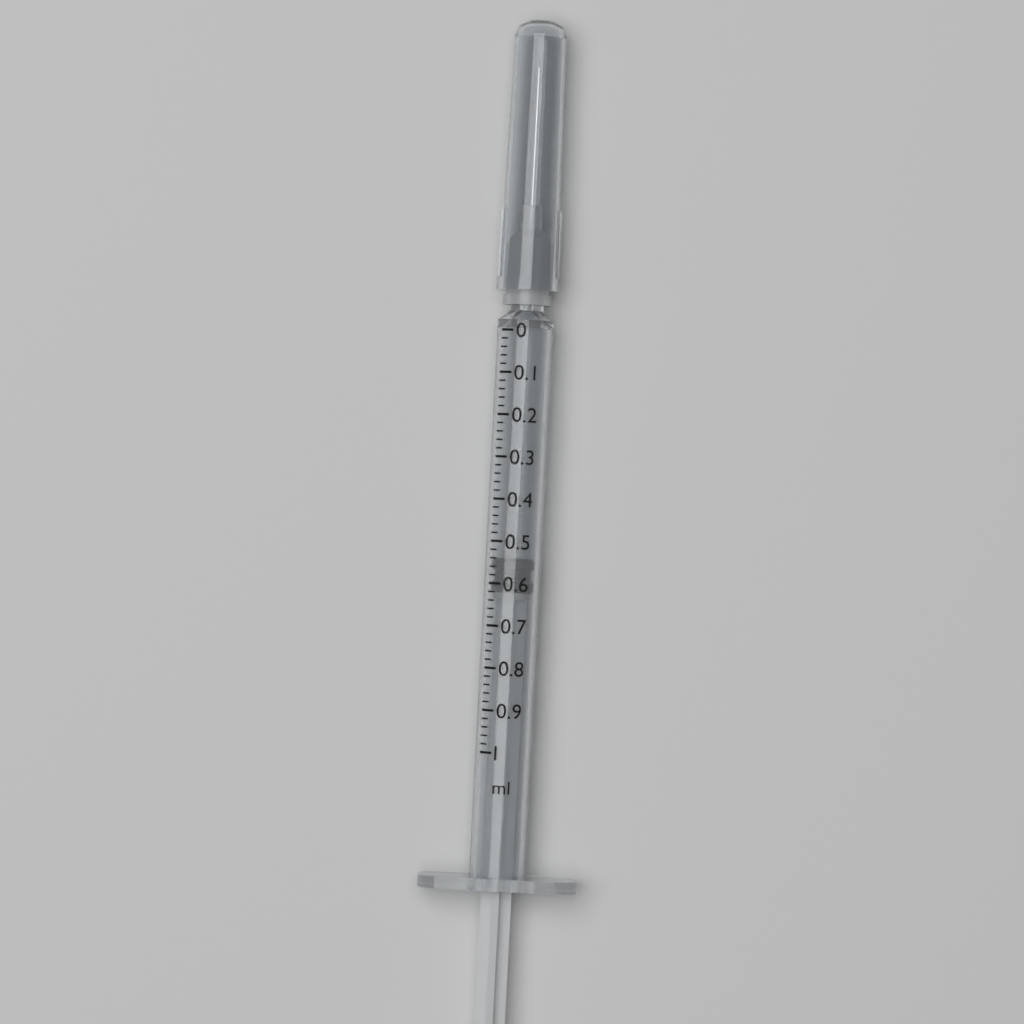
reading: 0.54 ml
